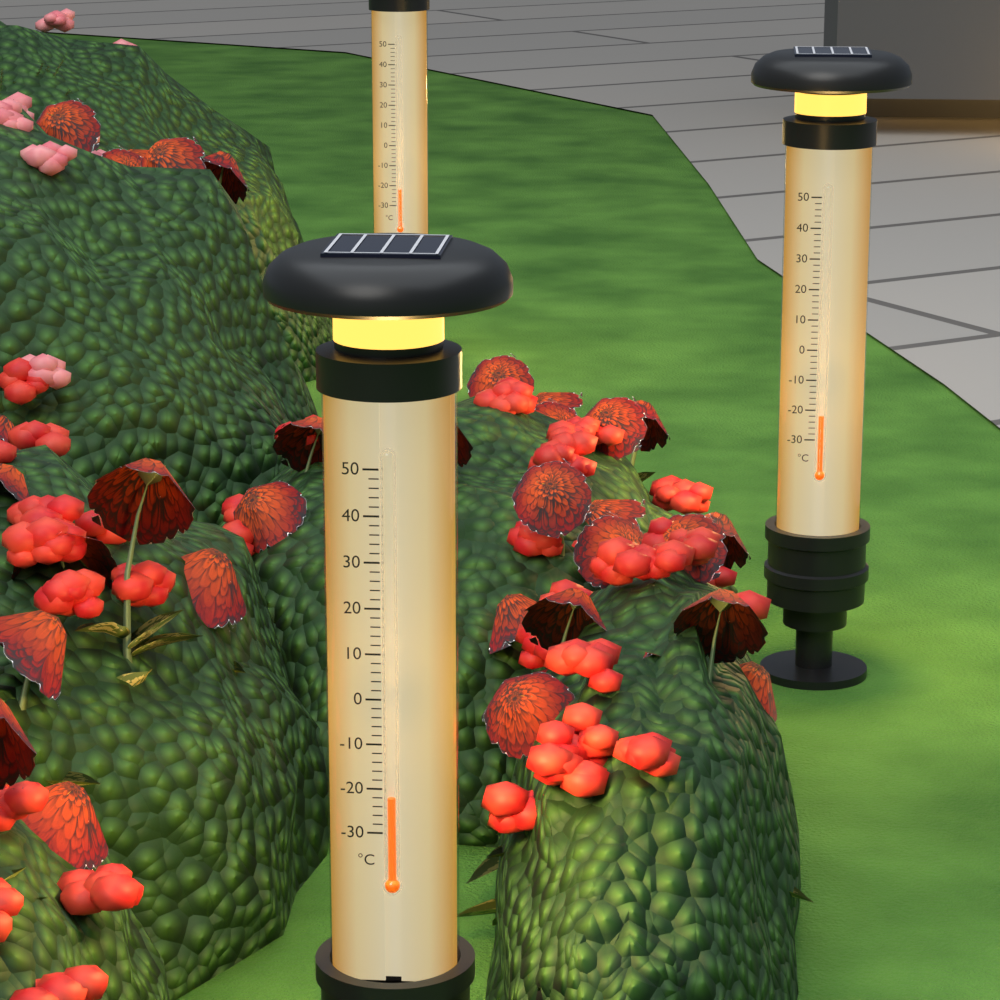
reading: -22 °C
